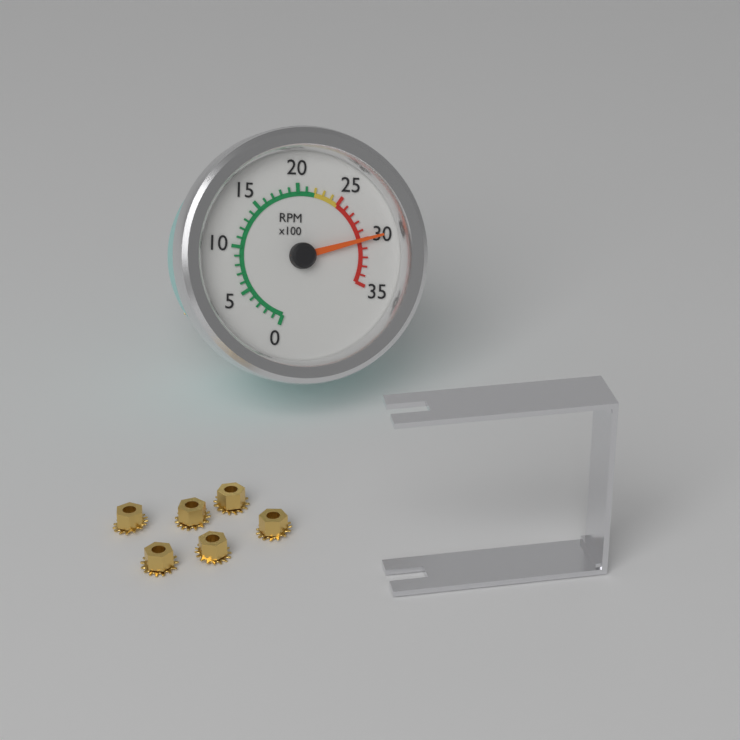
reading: 3000 RPM
